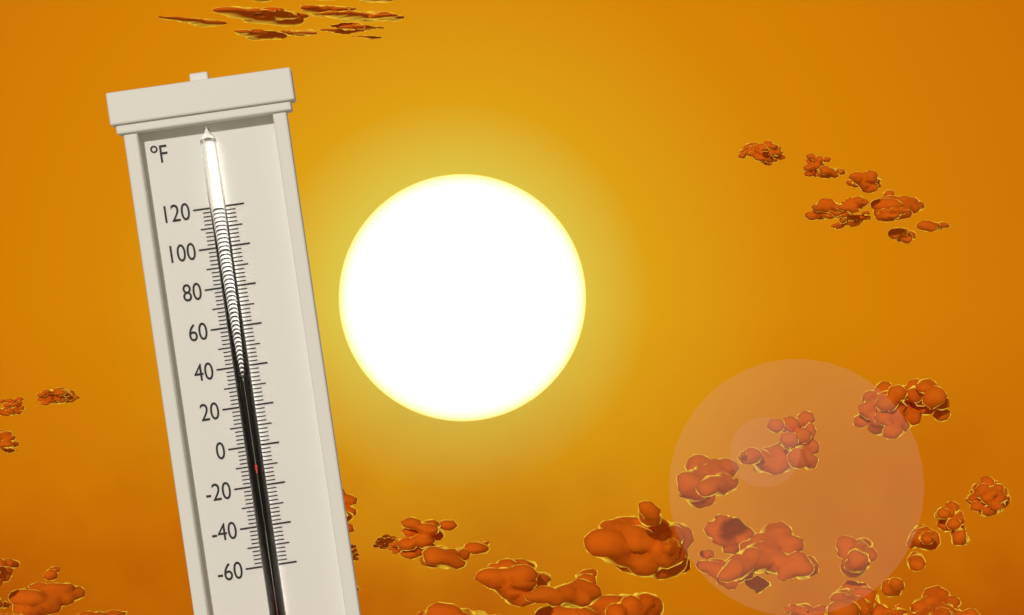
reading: -8 °F
